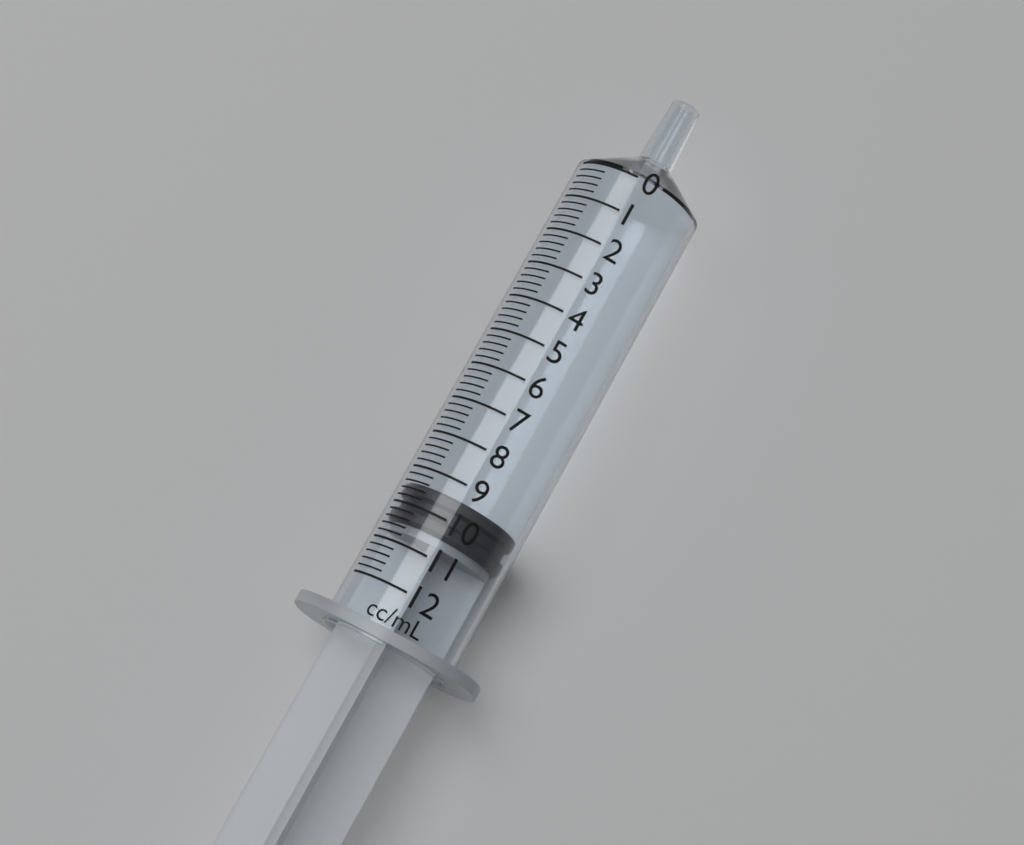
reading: 9.4 ml
